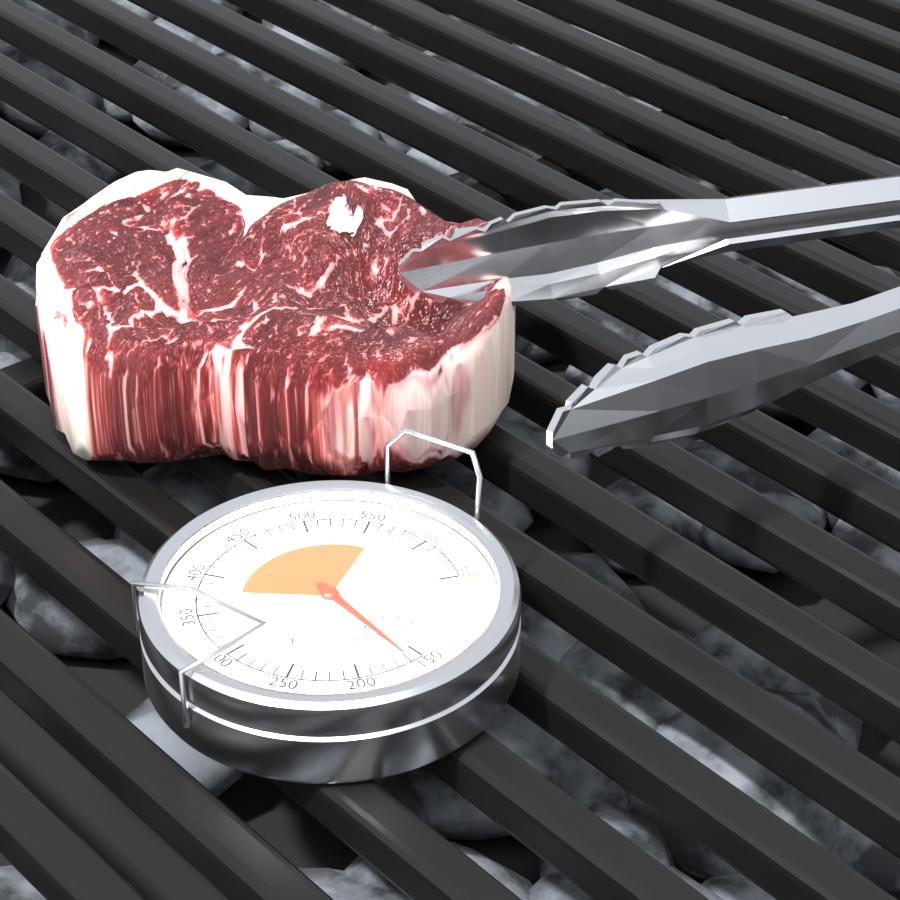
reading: 160 °F
